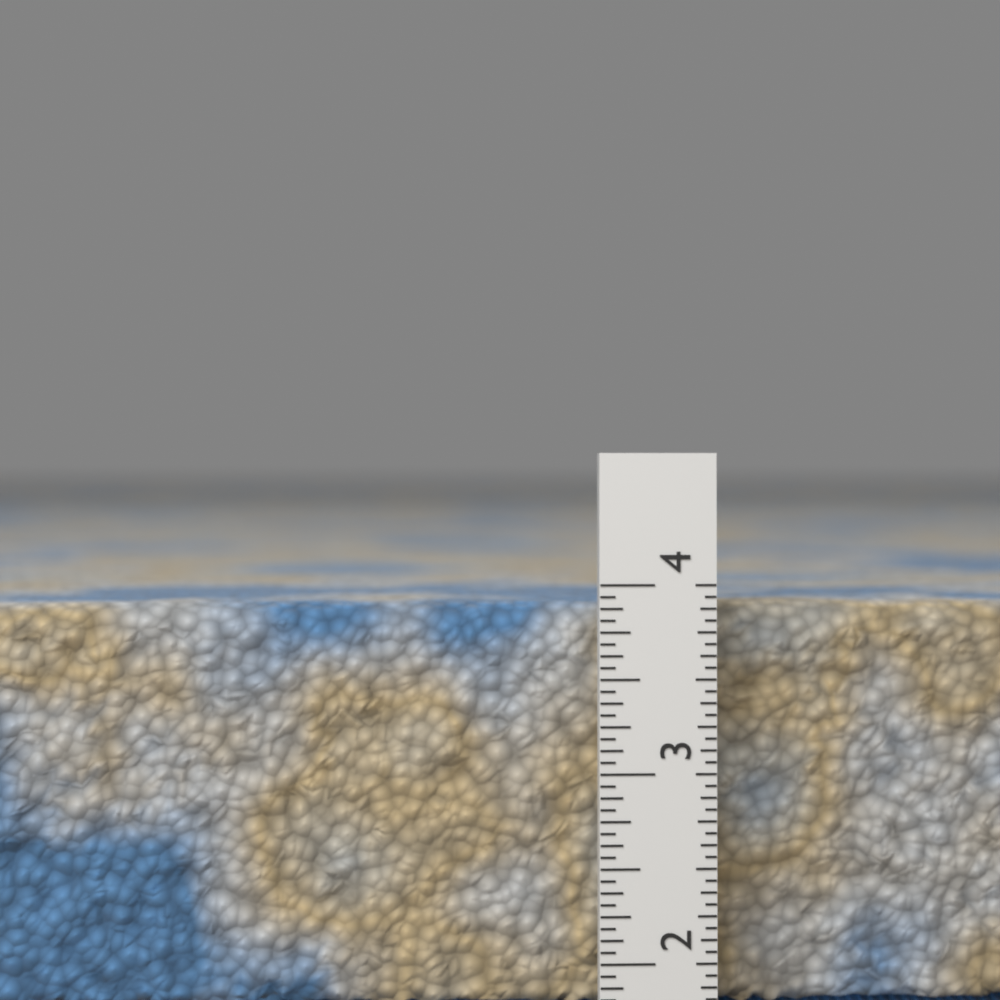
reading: 3.8750 in
